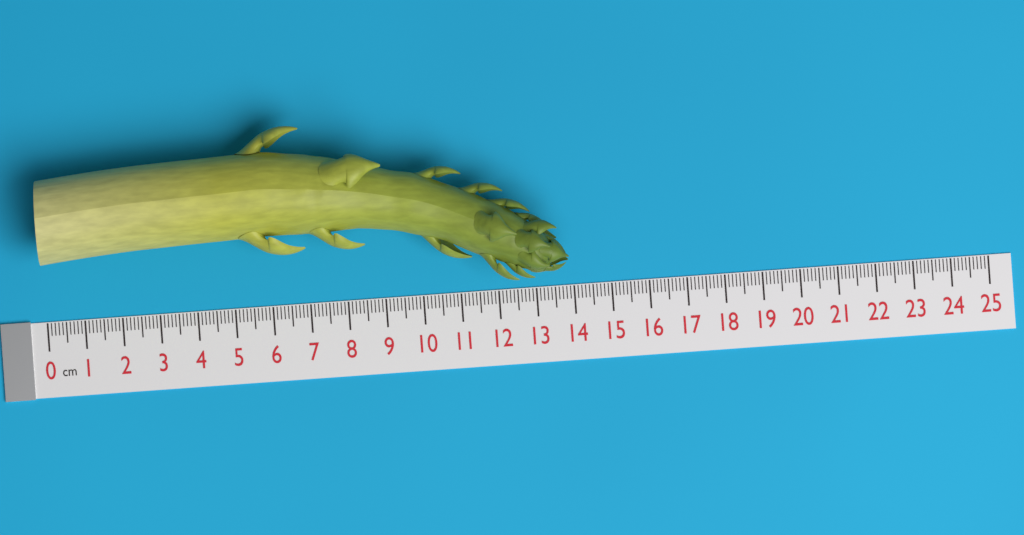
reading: 13.9 cm
